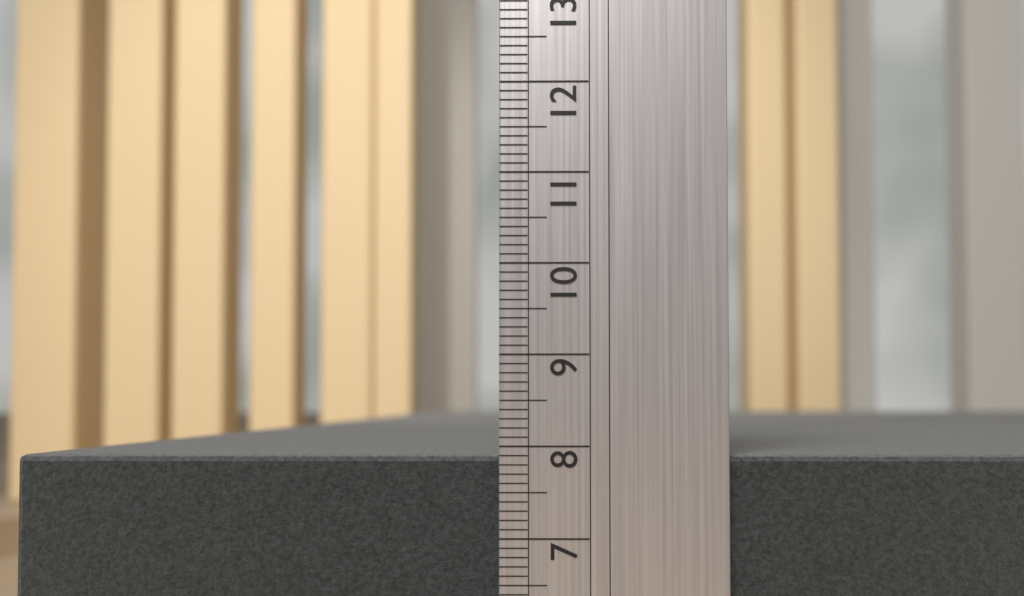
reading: 7.9 (no unit)
